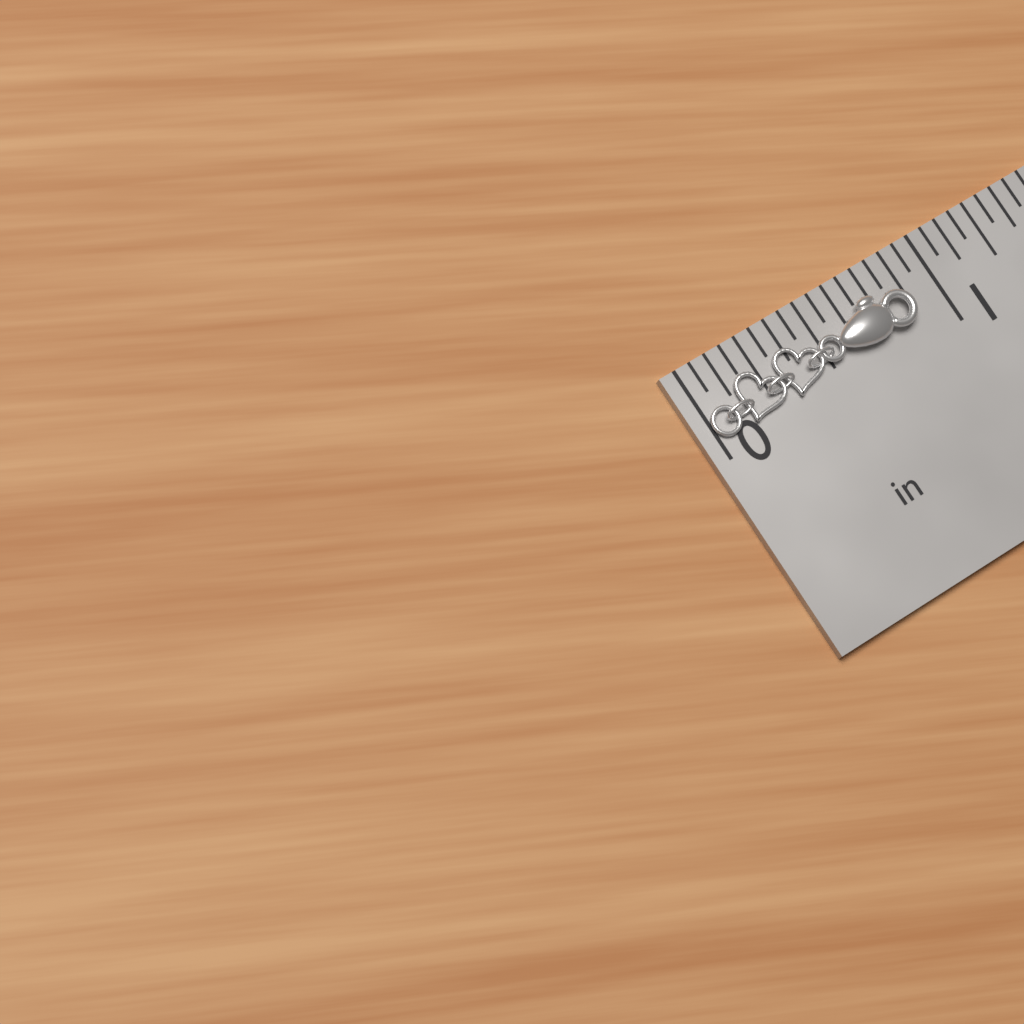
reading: 0.8750 in
